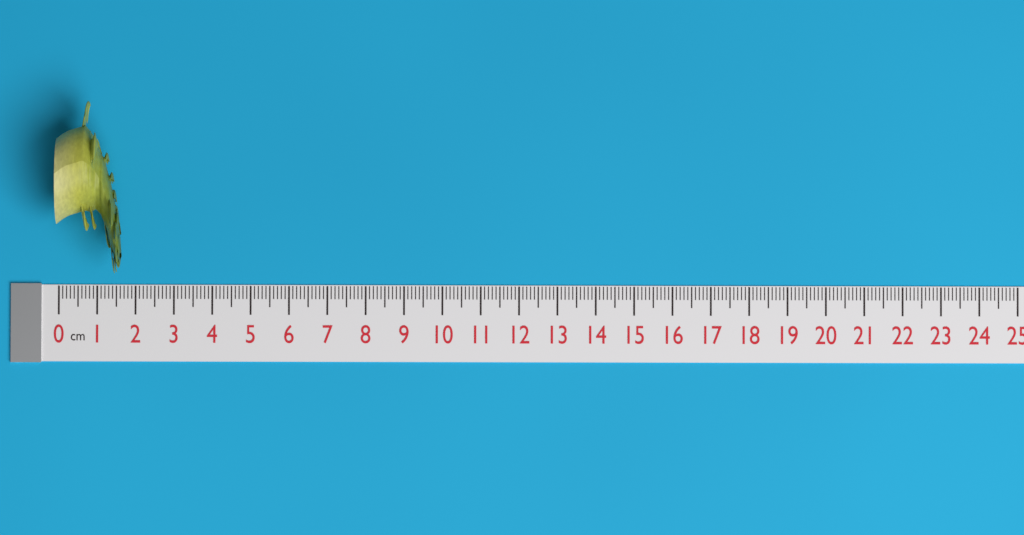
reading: 1.7 cm
